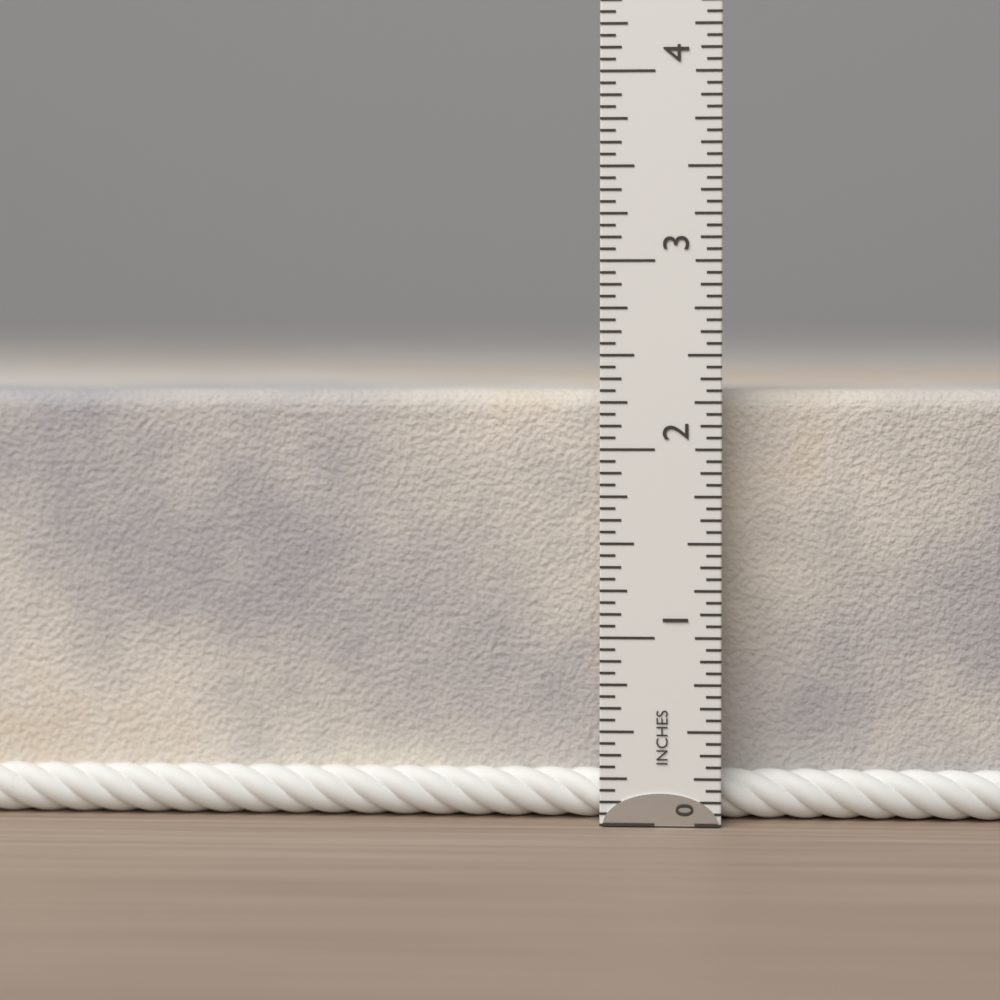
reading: 2.3125 in
